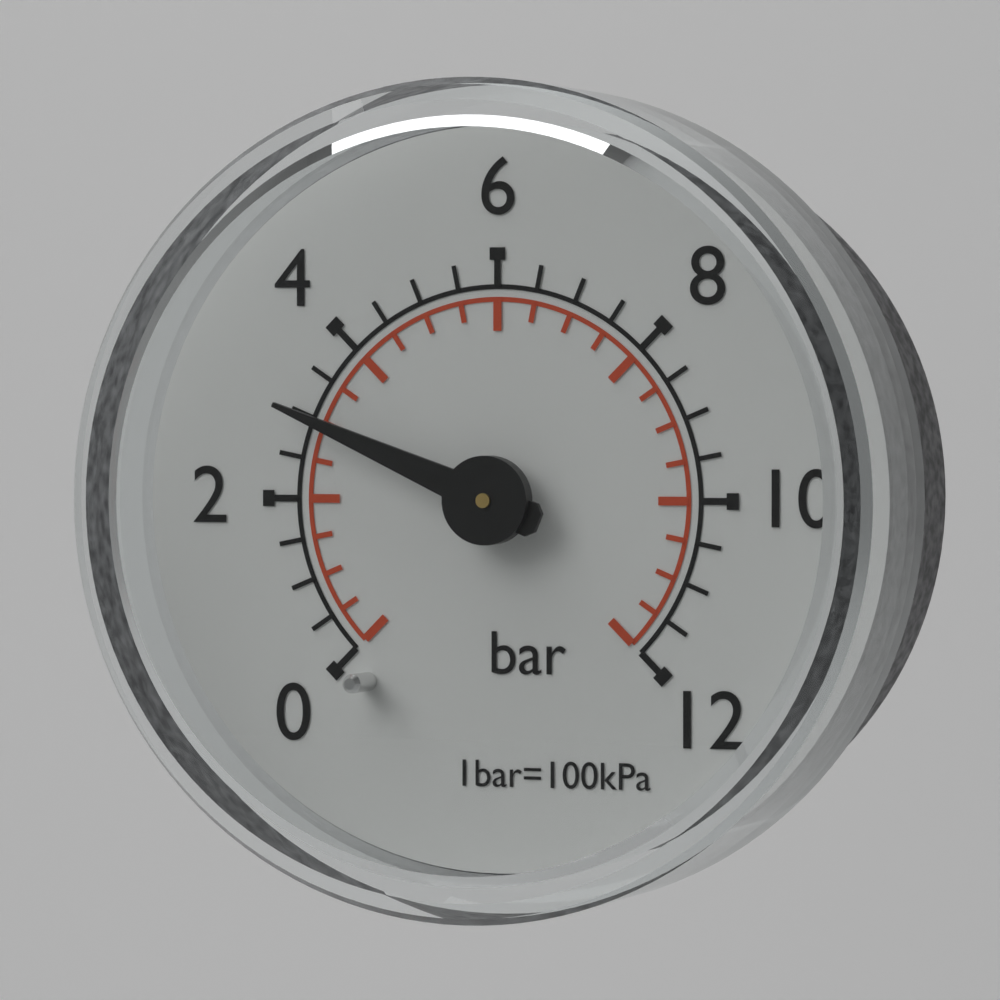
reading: 3.0 bar
